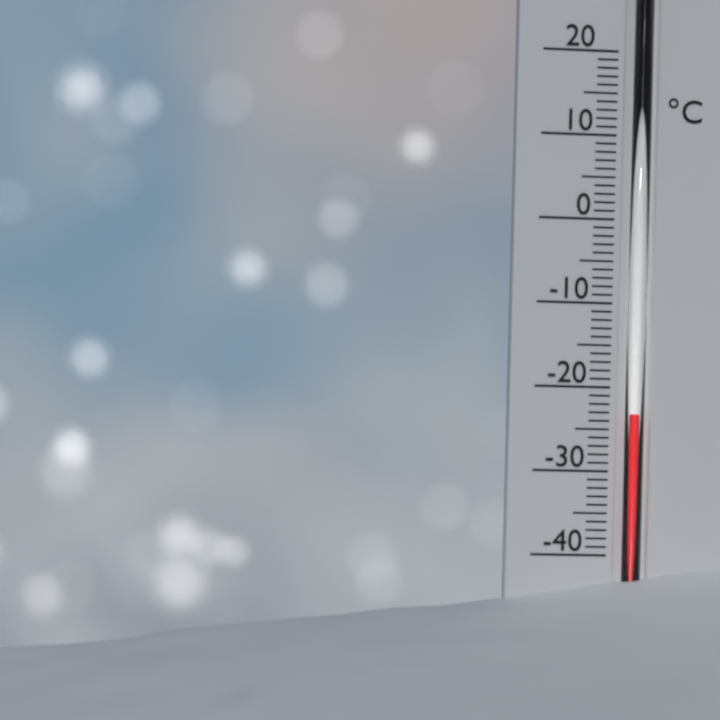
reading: -23 °C
